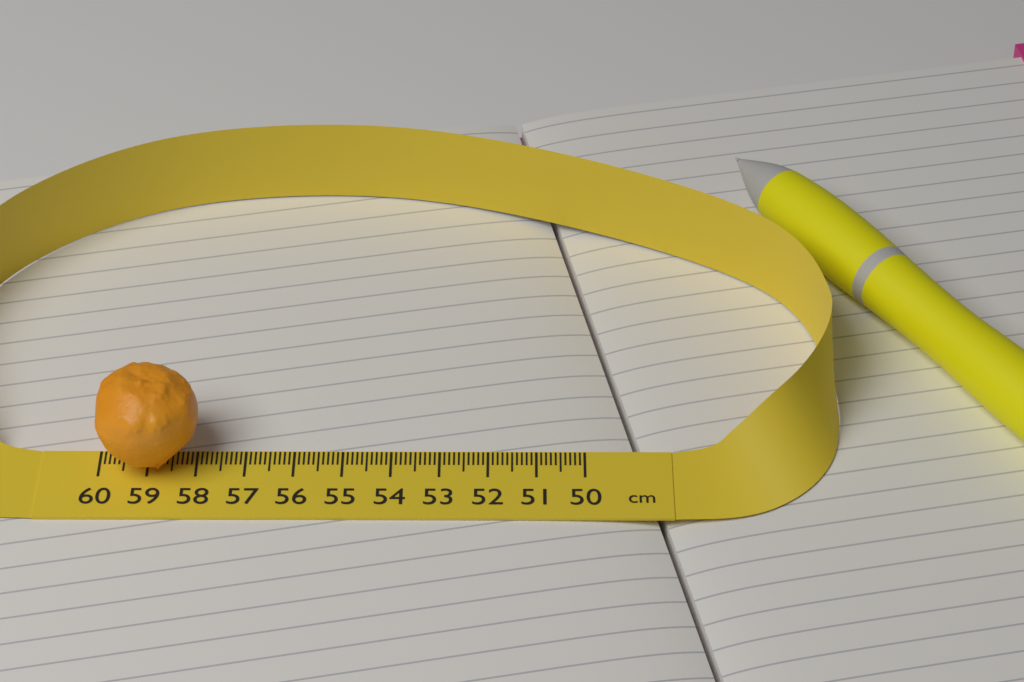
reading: 57.9 cm
